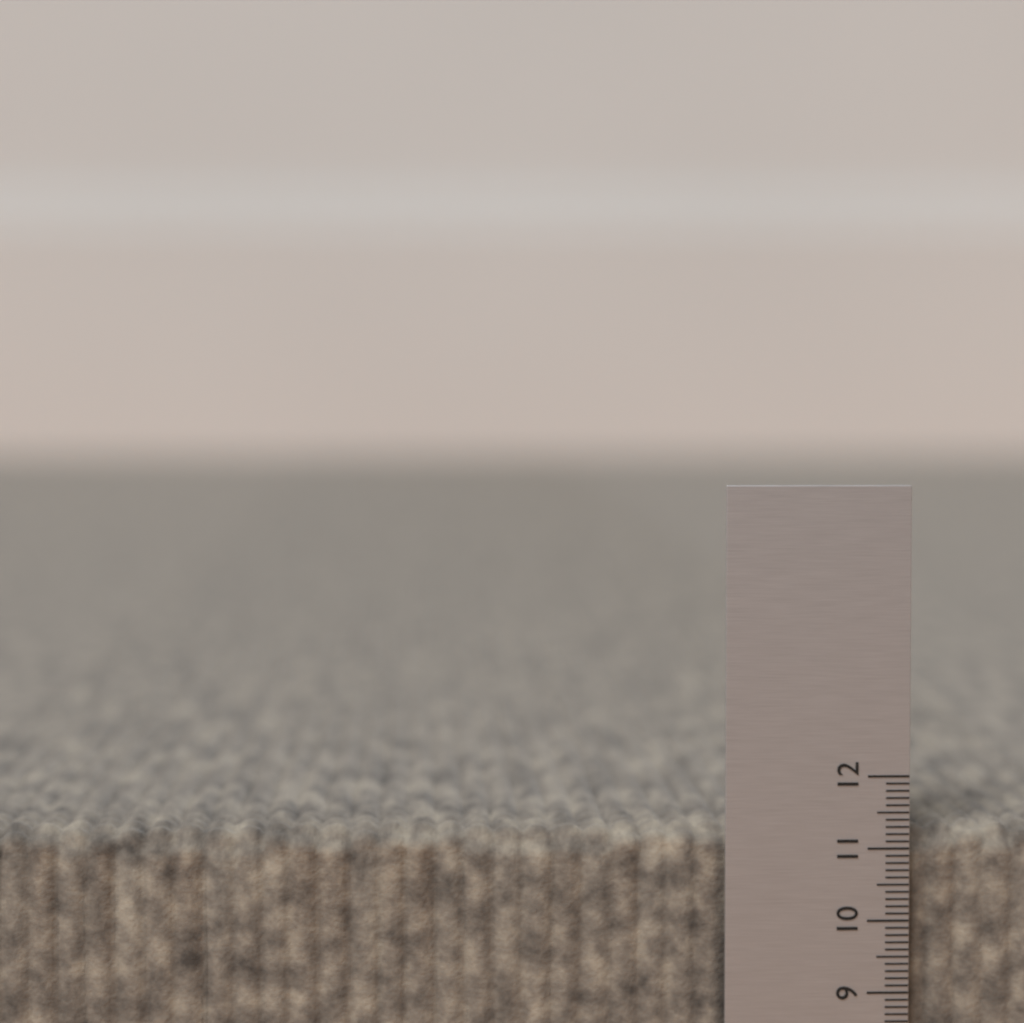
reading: 11.3 (no unit)
